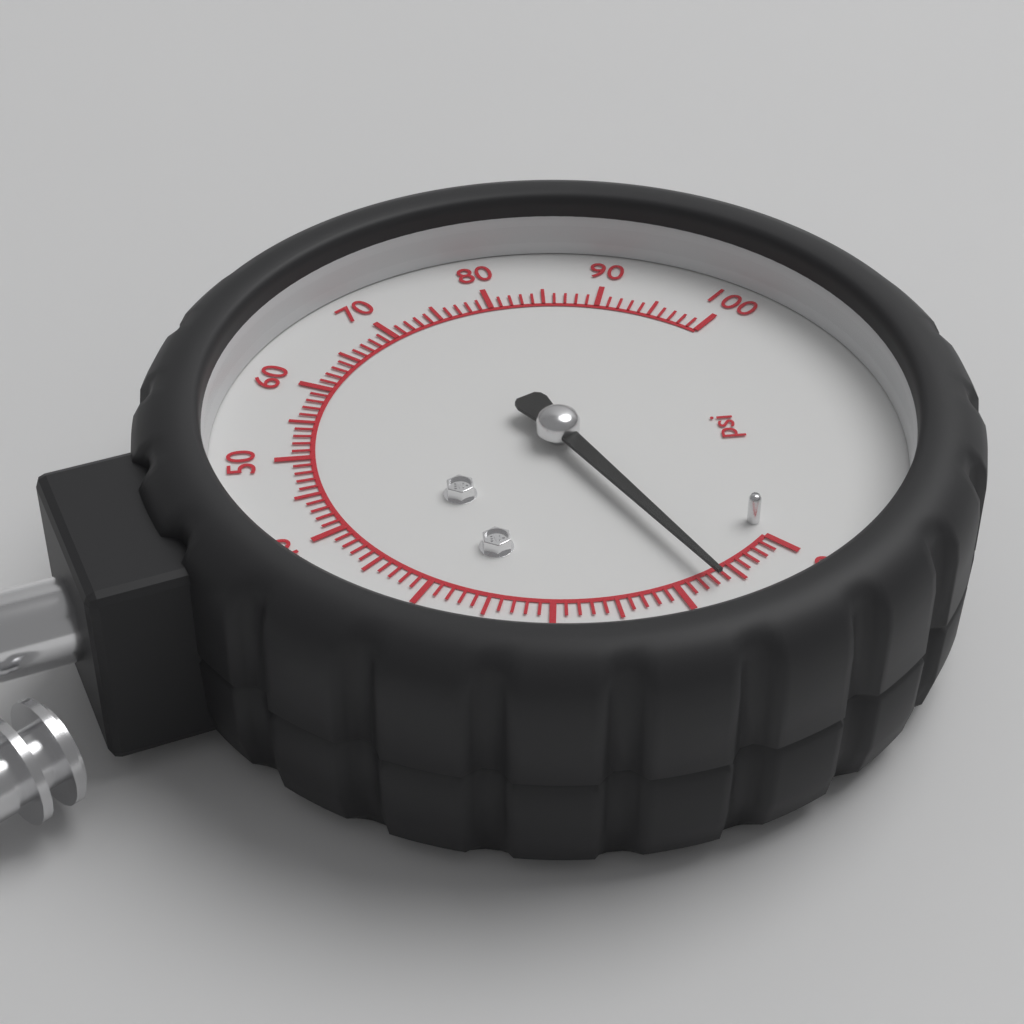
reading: 7 psi
